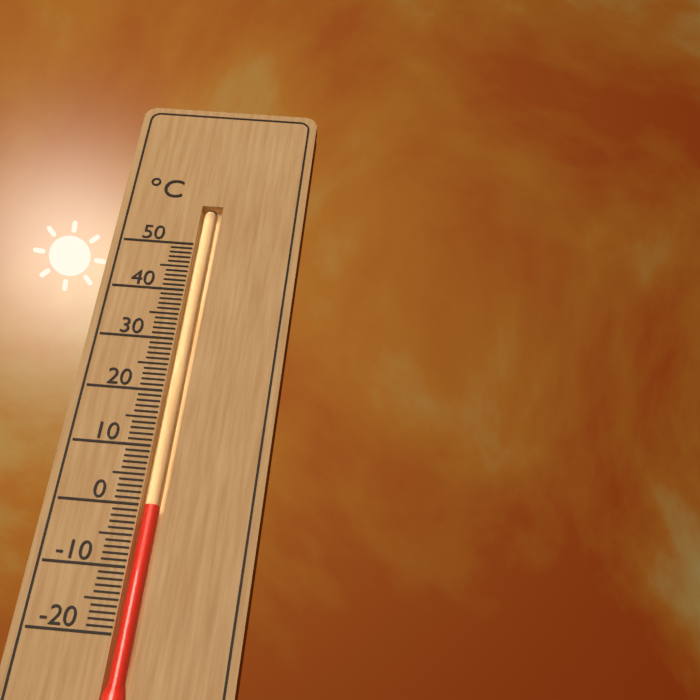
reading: 0 °C
